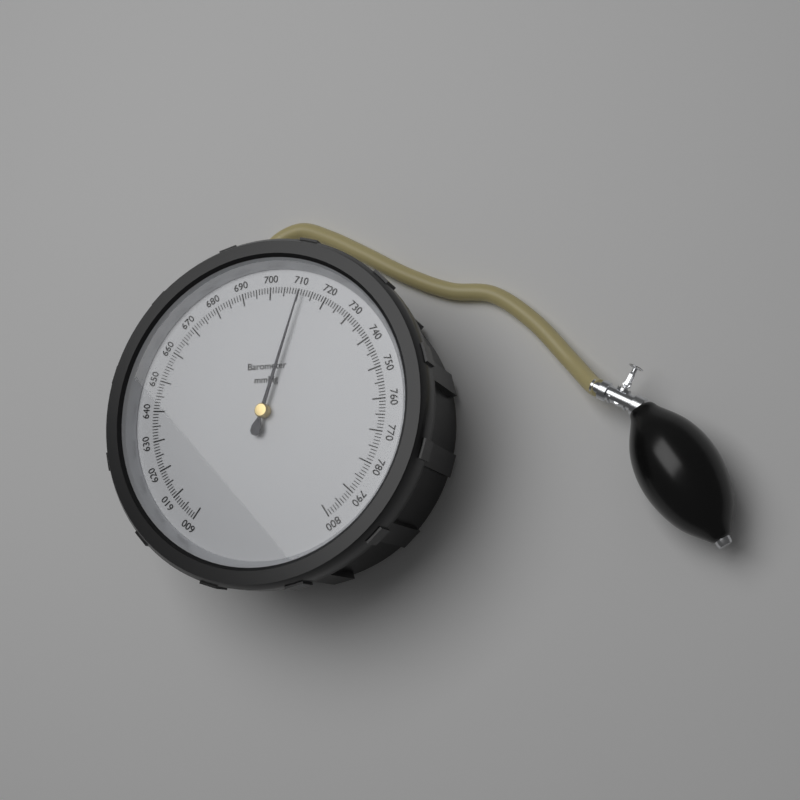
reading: 711 mmHg
